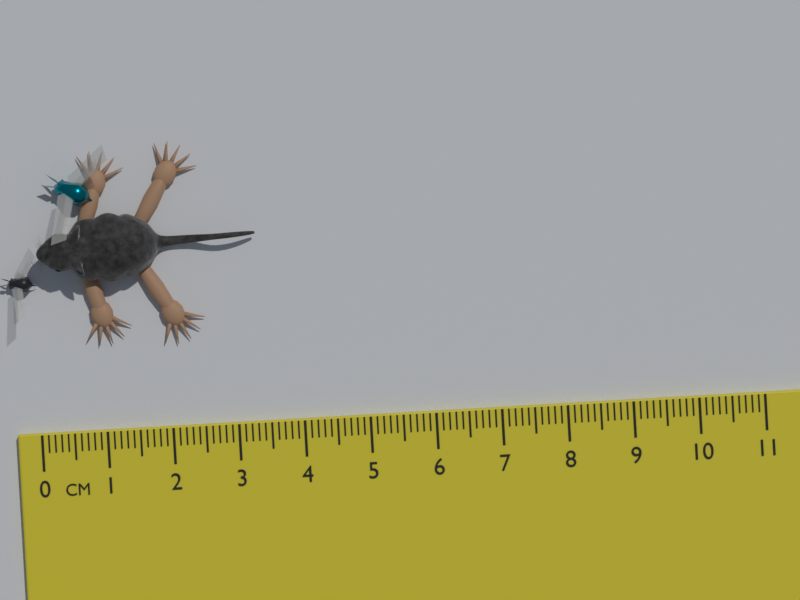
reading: 3.4 cm
